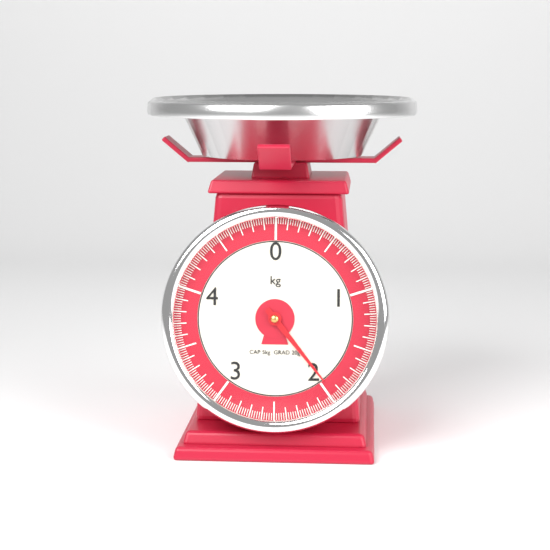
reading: 1.96 kg
